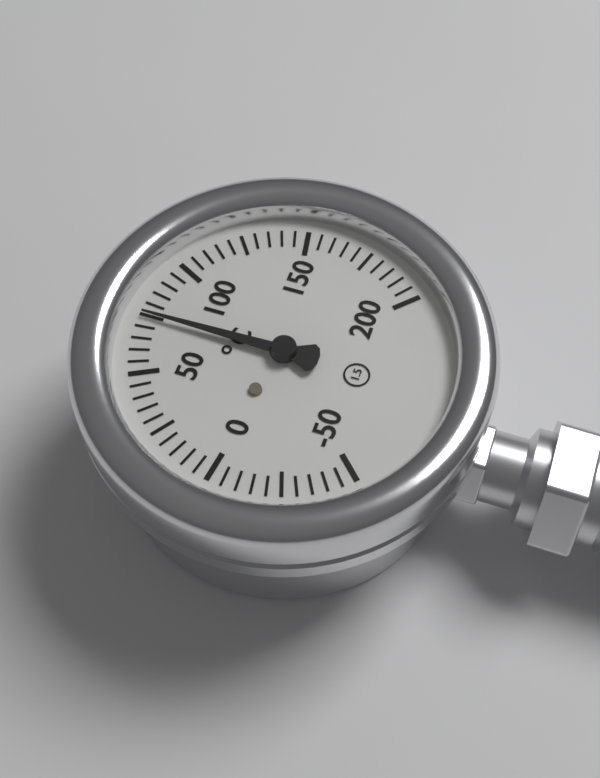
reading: 75 °C
